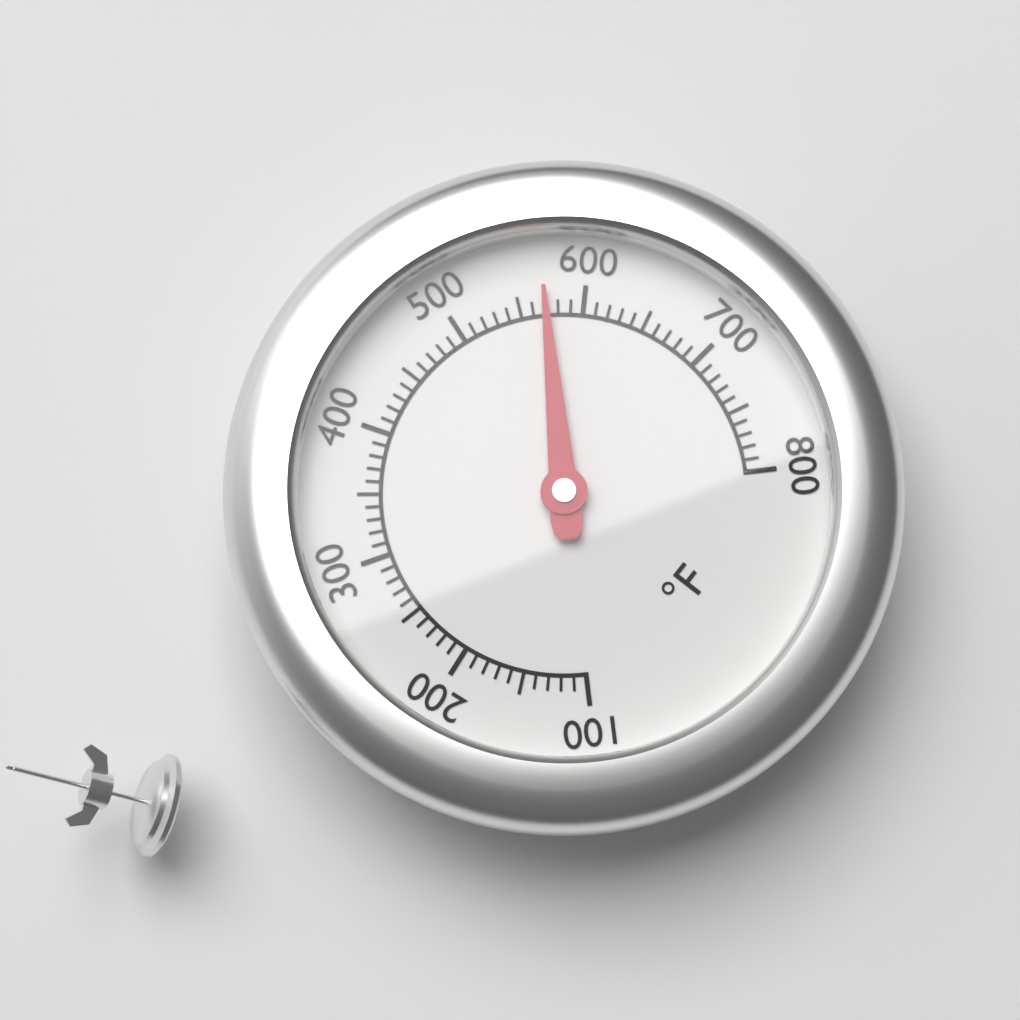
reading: 570 °F
